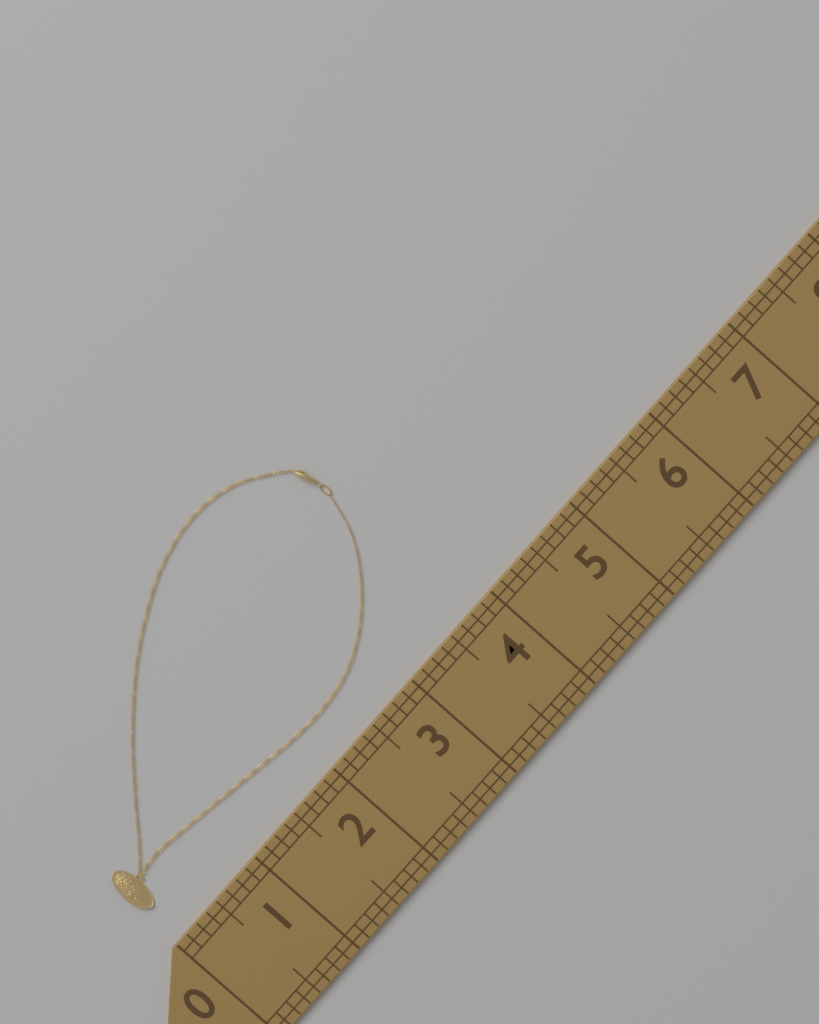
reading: 3.750 (no unit)
